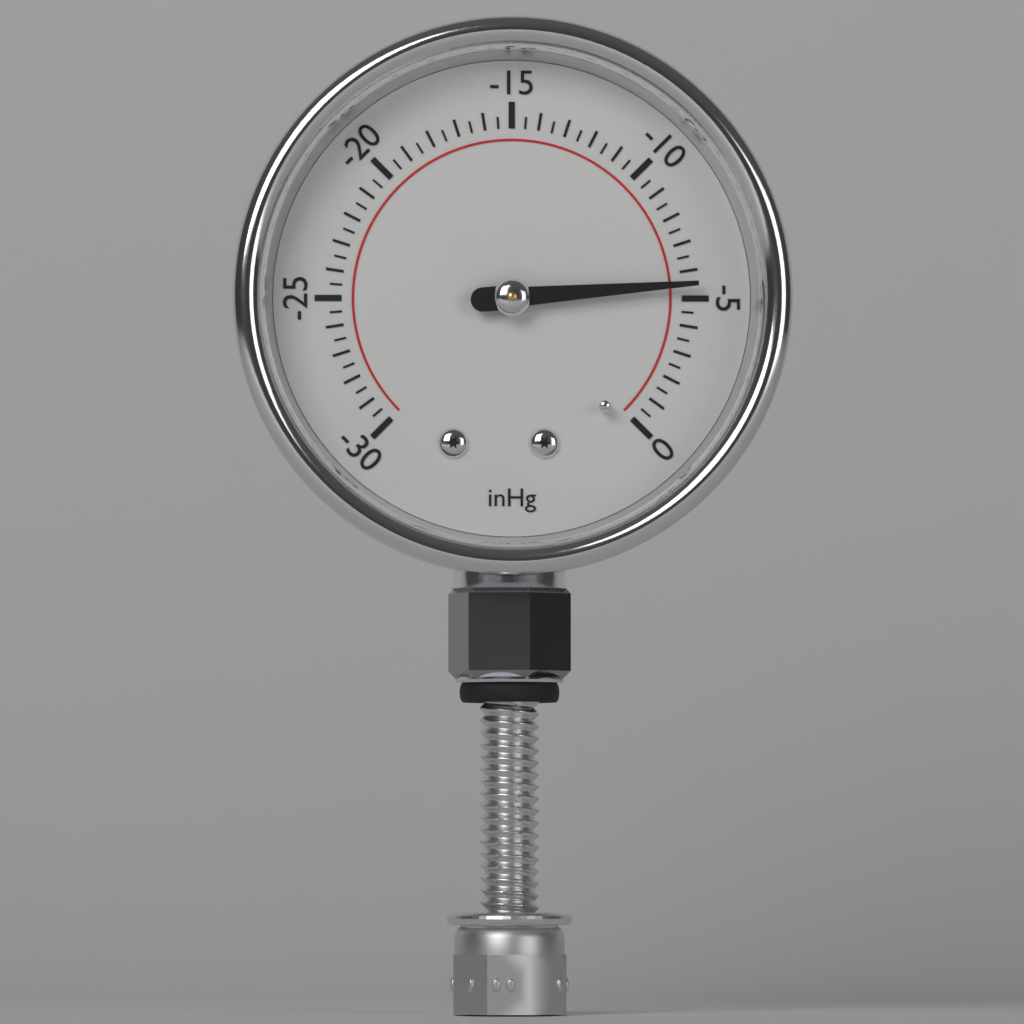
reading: -5.5 inHg
